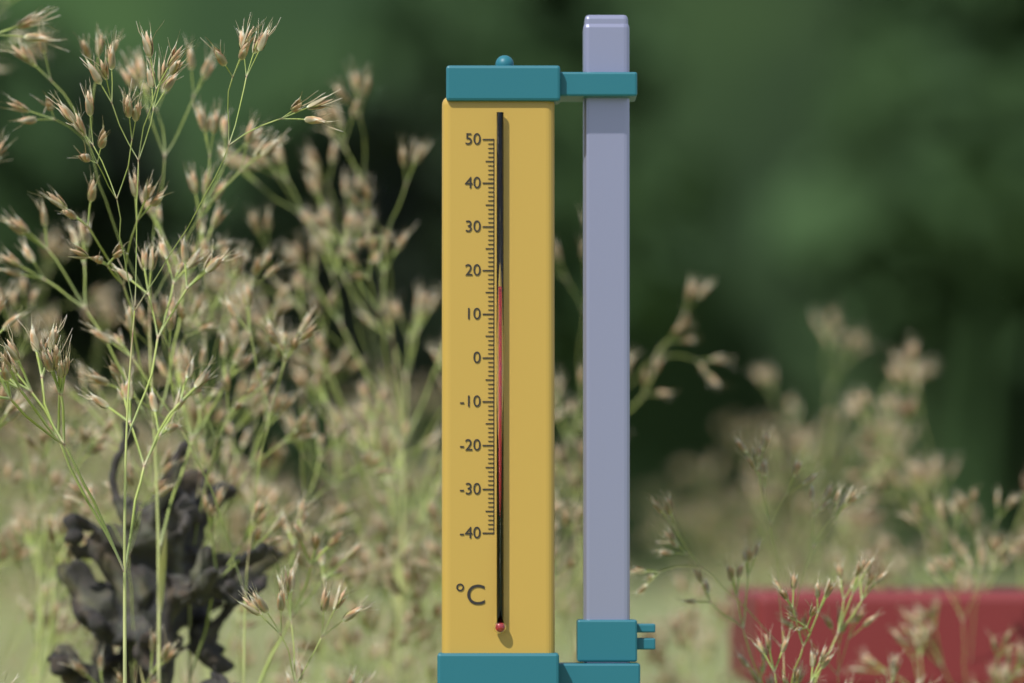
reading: 16 °C
